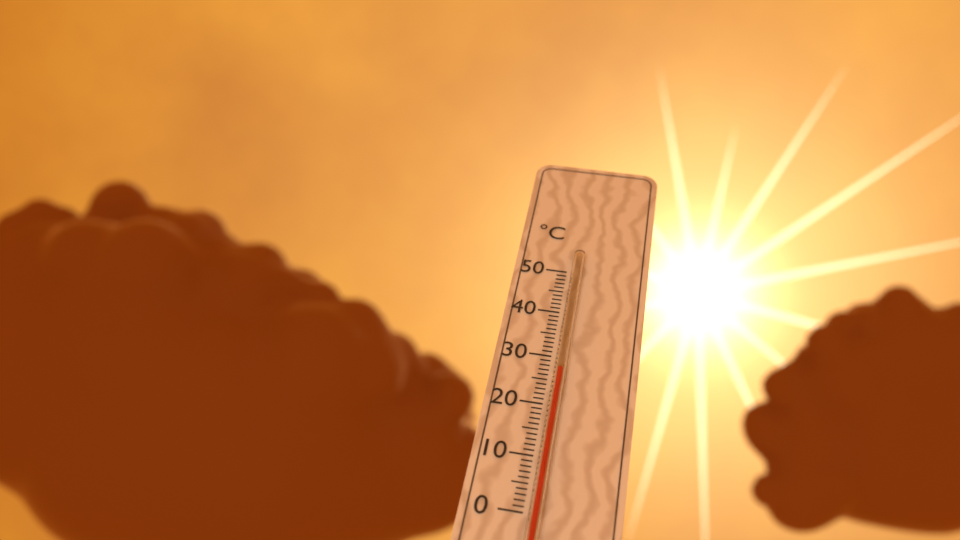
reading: 27 °C
